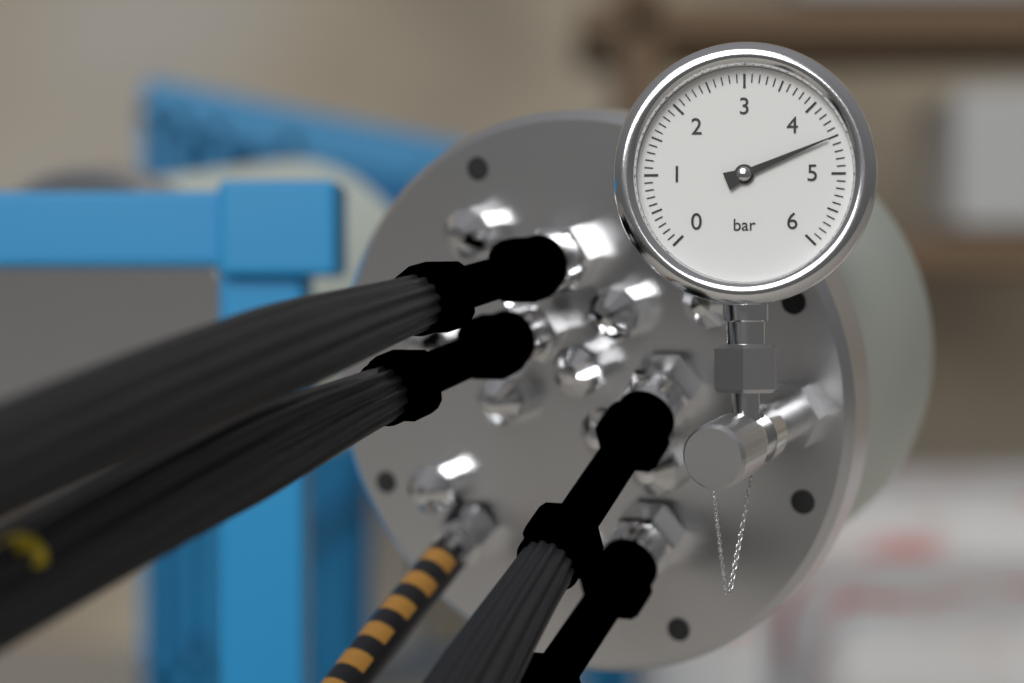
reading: 4.5 bar
